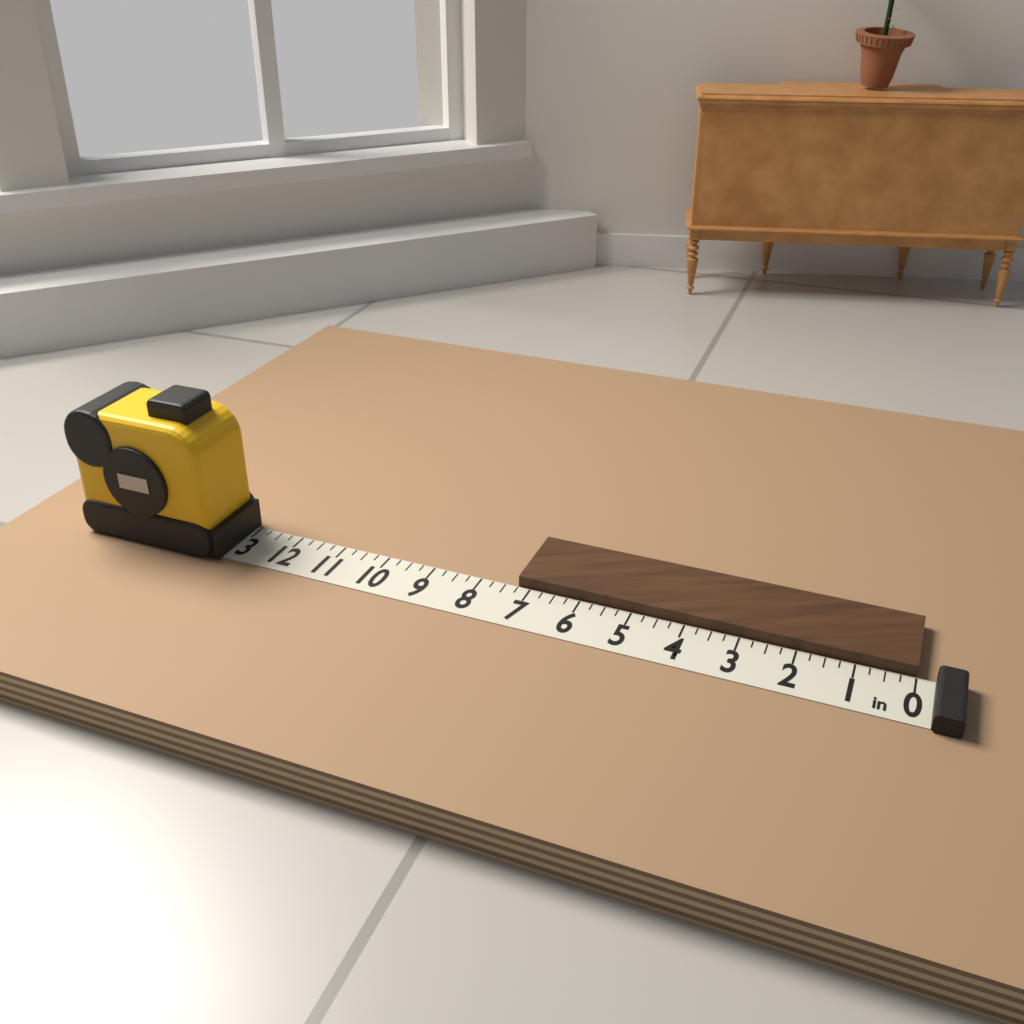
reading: 7.25 in
